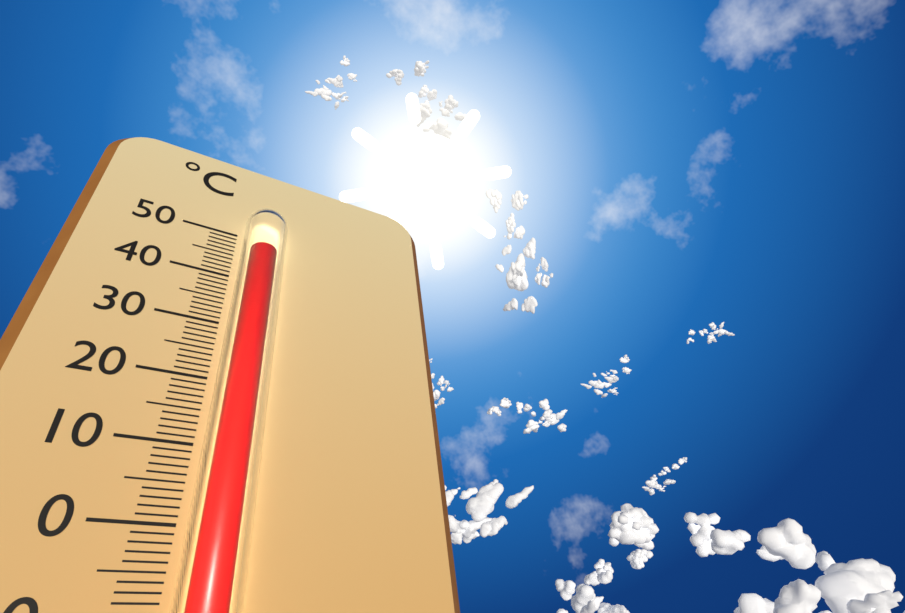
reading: 45 °C
